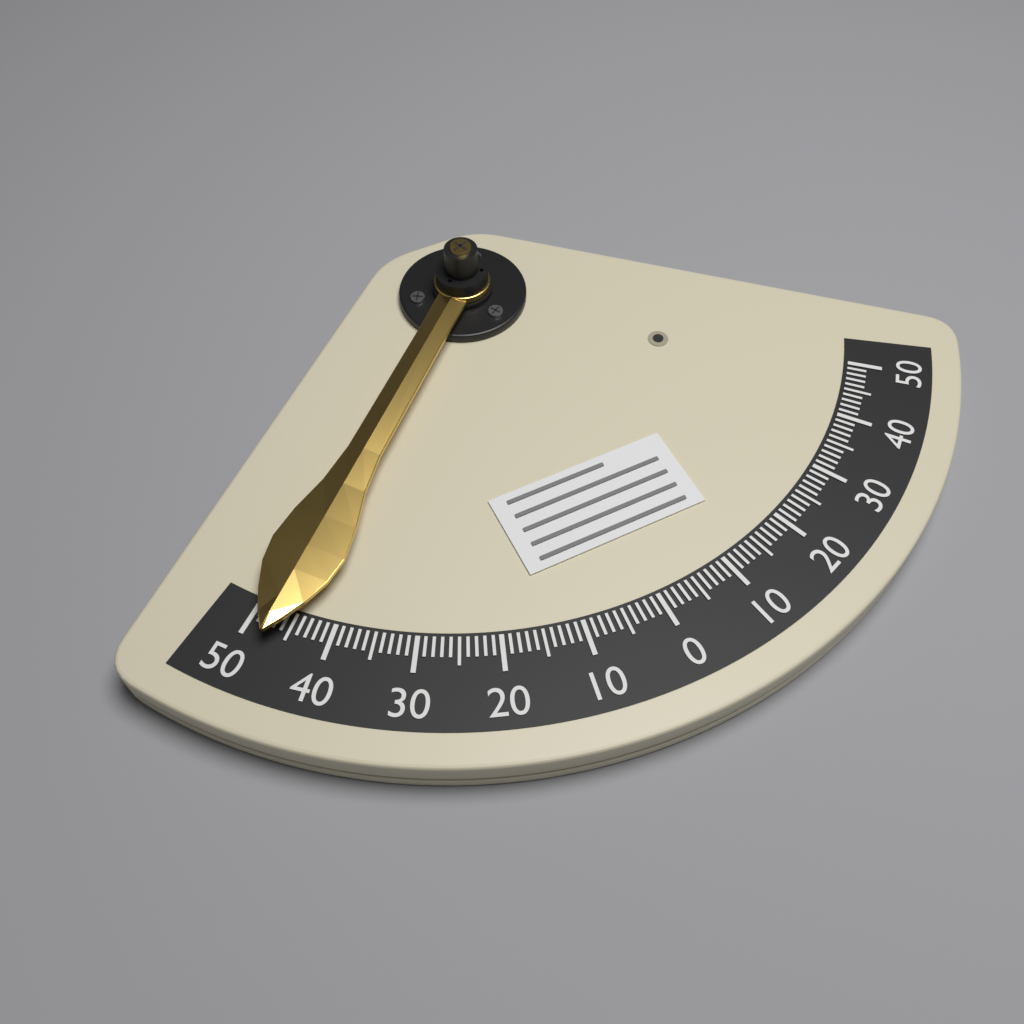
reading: 47 (no unit)
